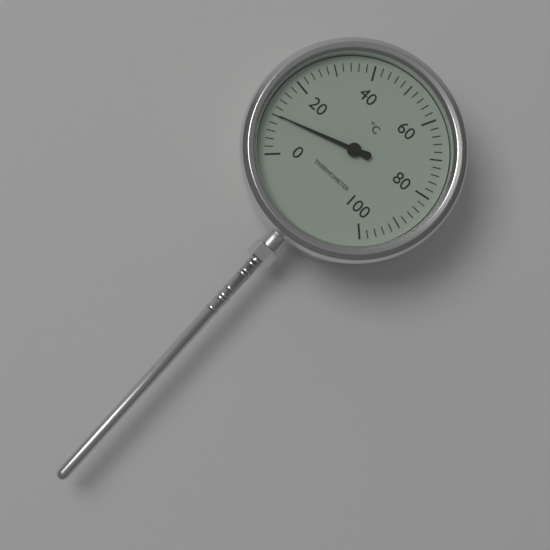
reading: 10 °C
